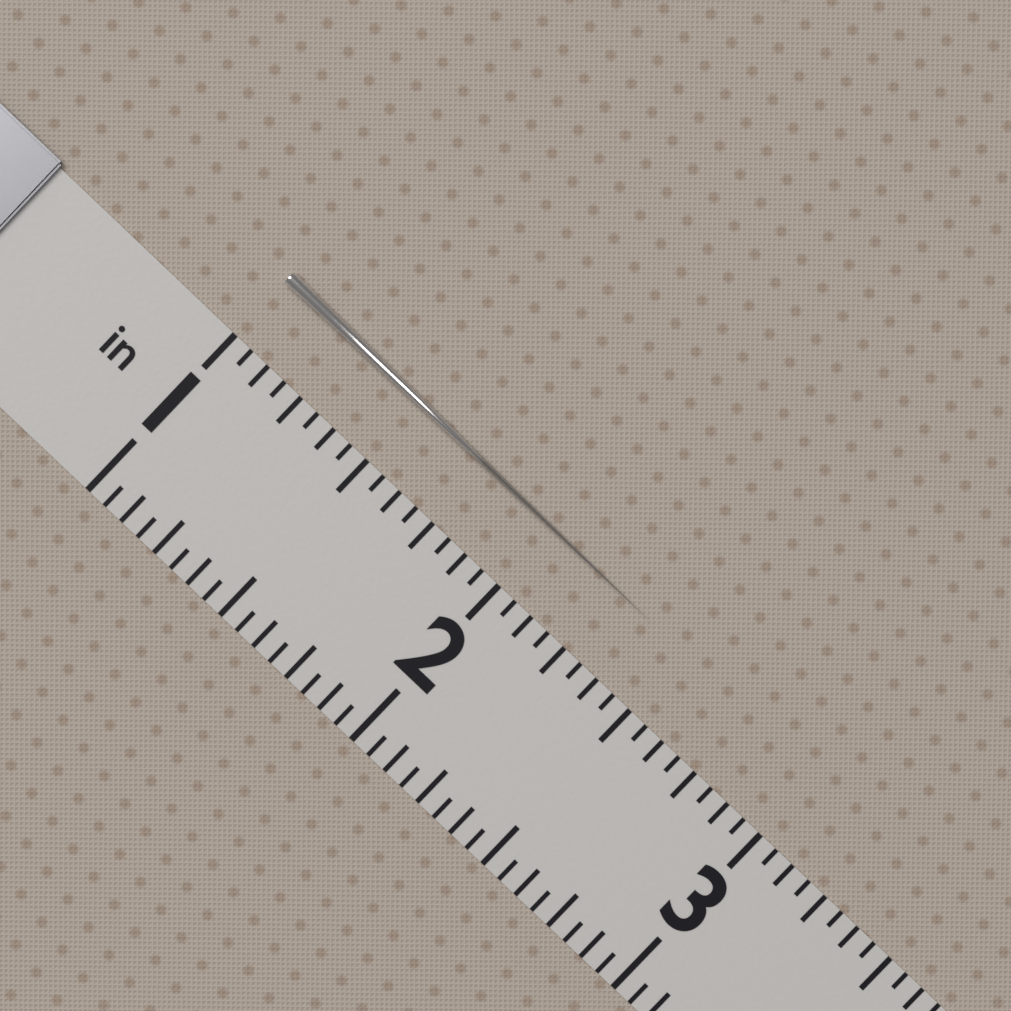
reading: 2.3750 in
